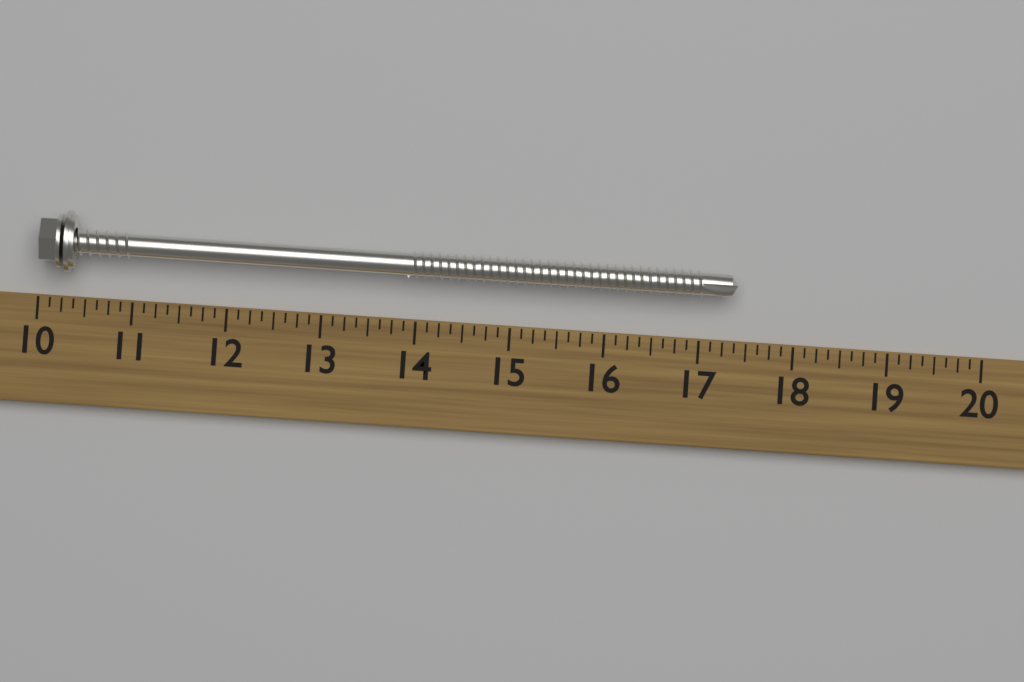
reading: 17.375 (no unit)
